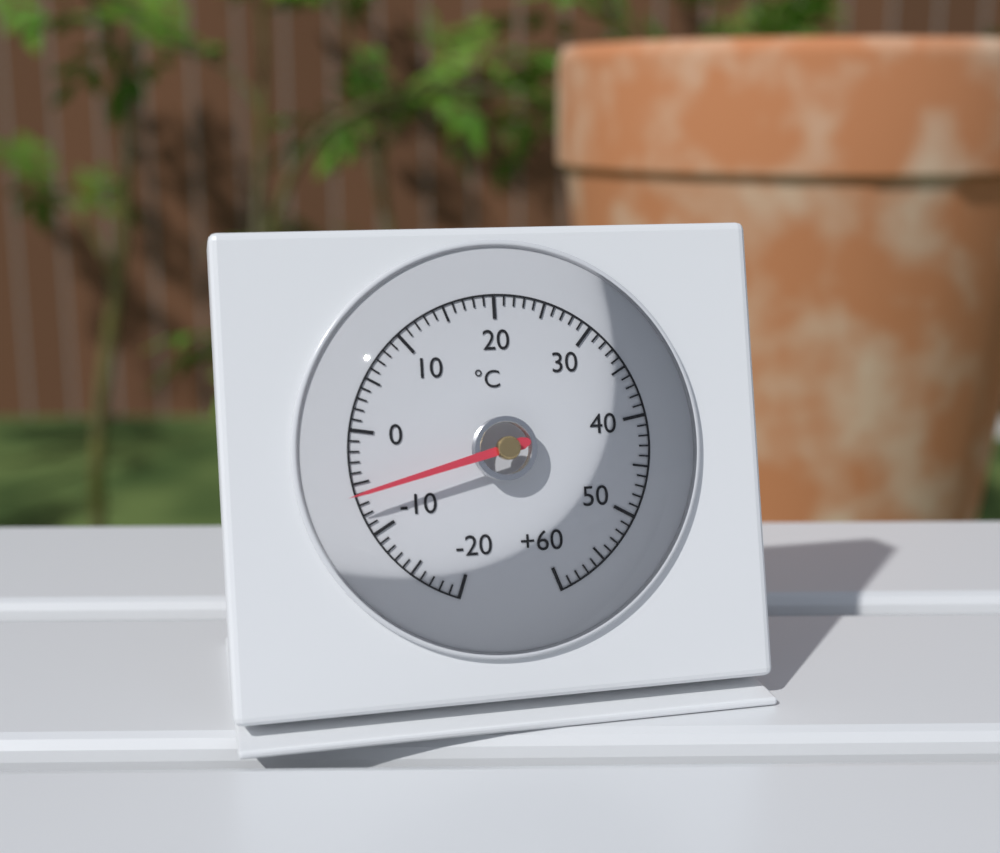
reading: -6 °C
